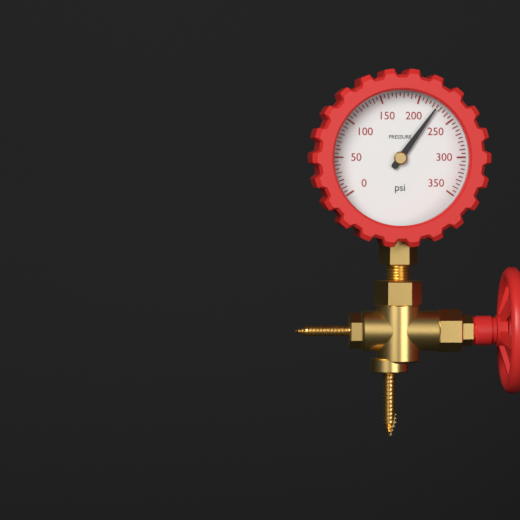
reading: 225 psi
